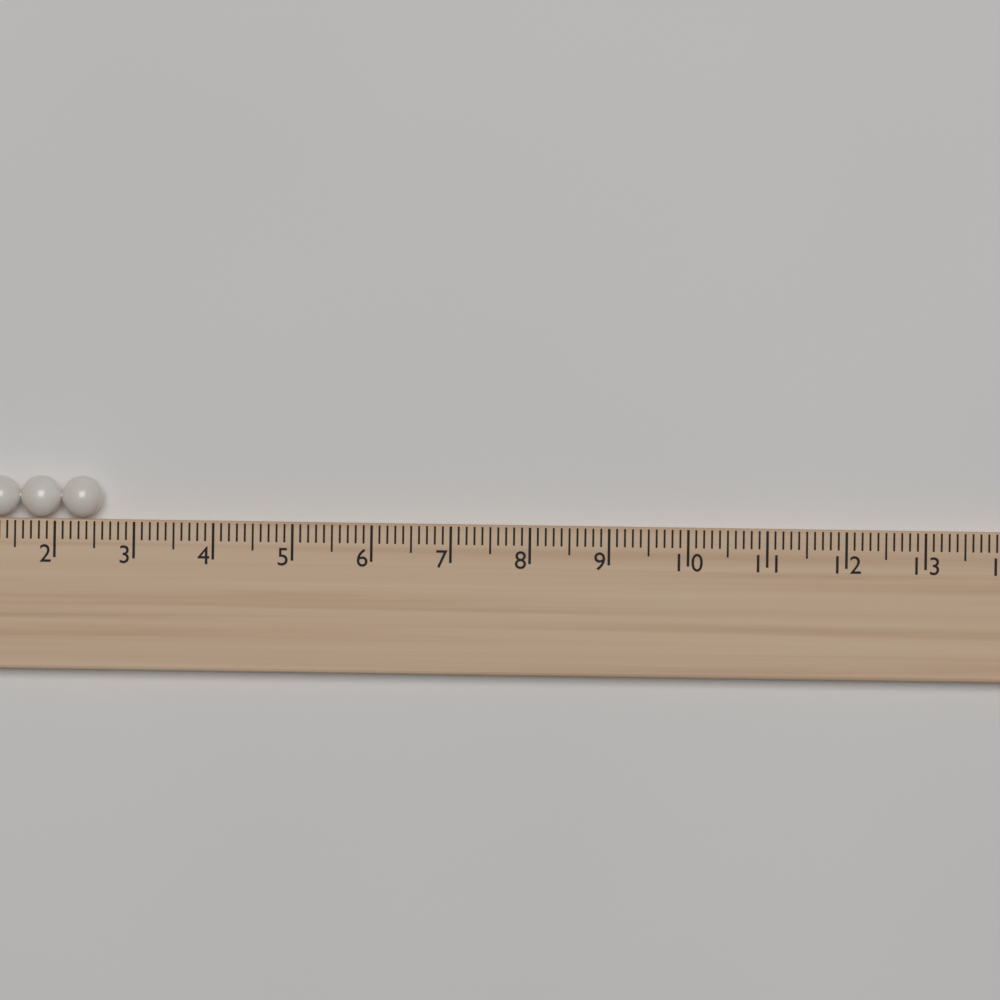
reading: 2.6 (no unit)
